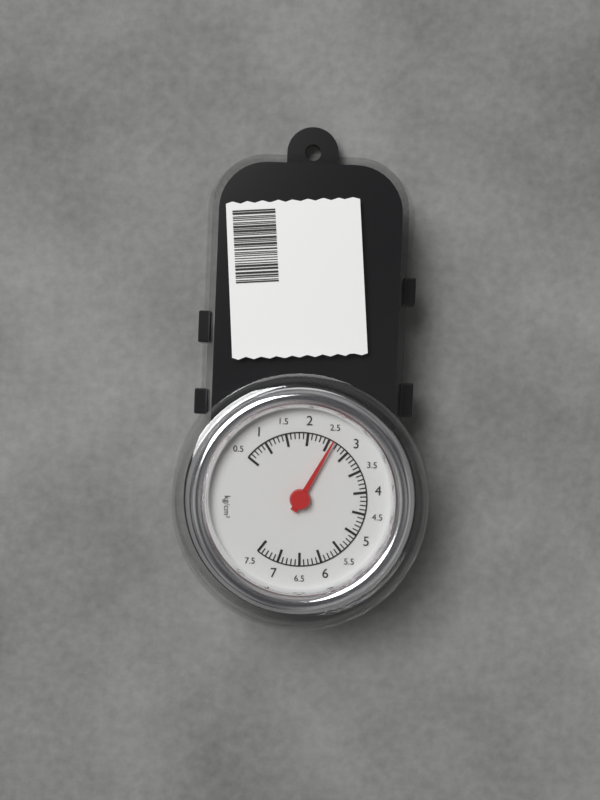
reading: 2.6 kg/cm²
